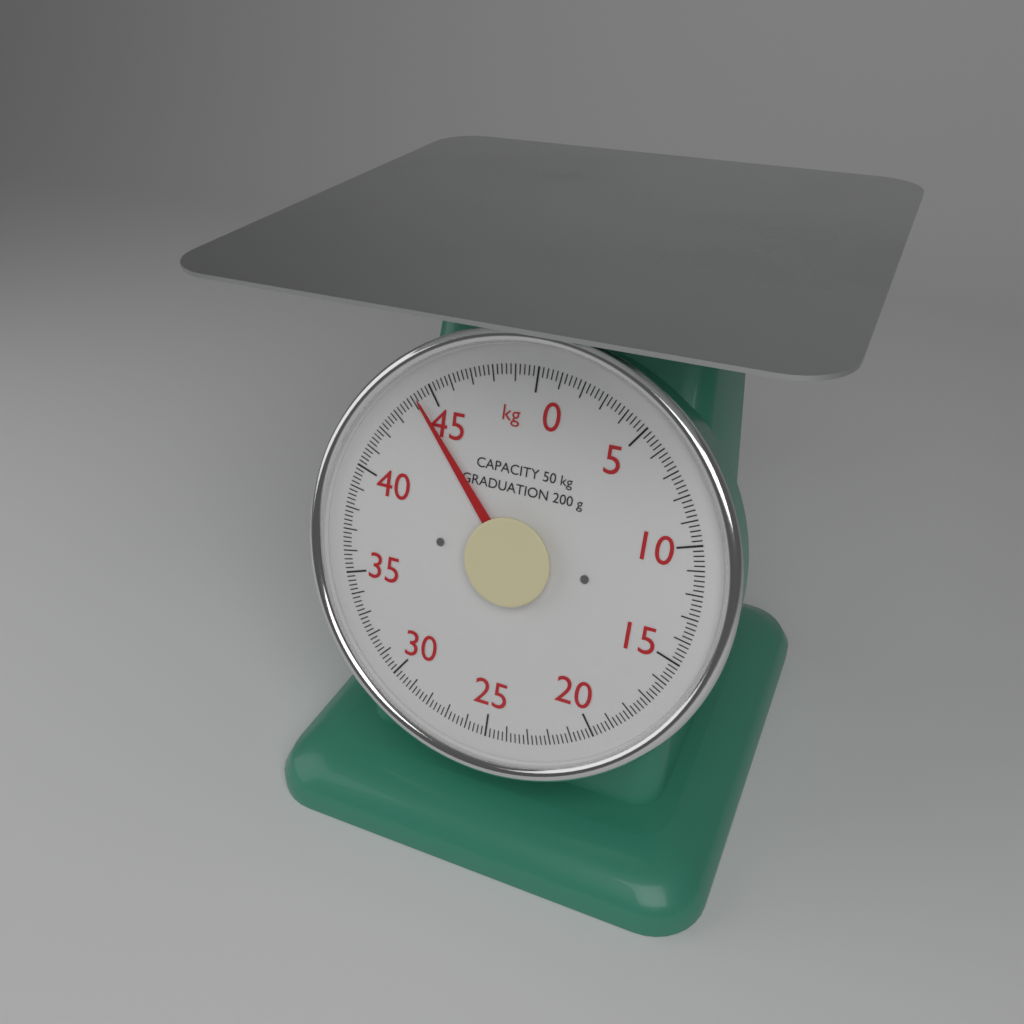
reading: 44.2 kg
